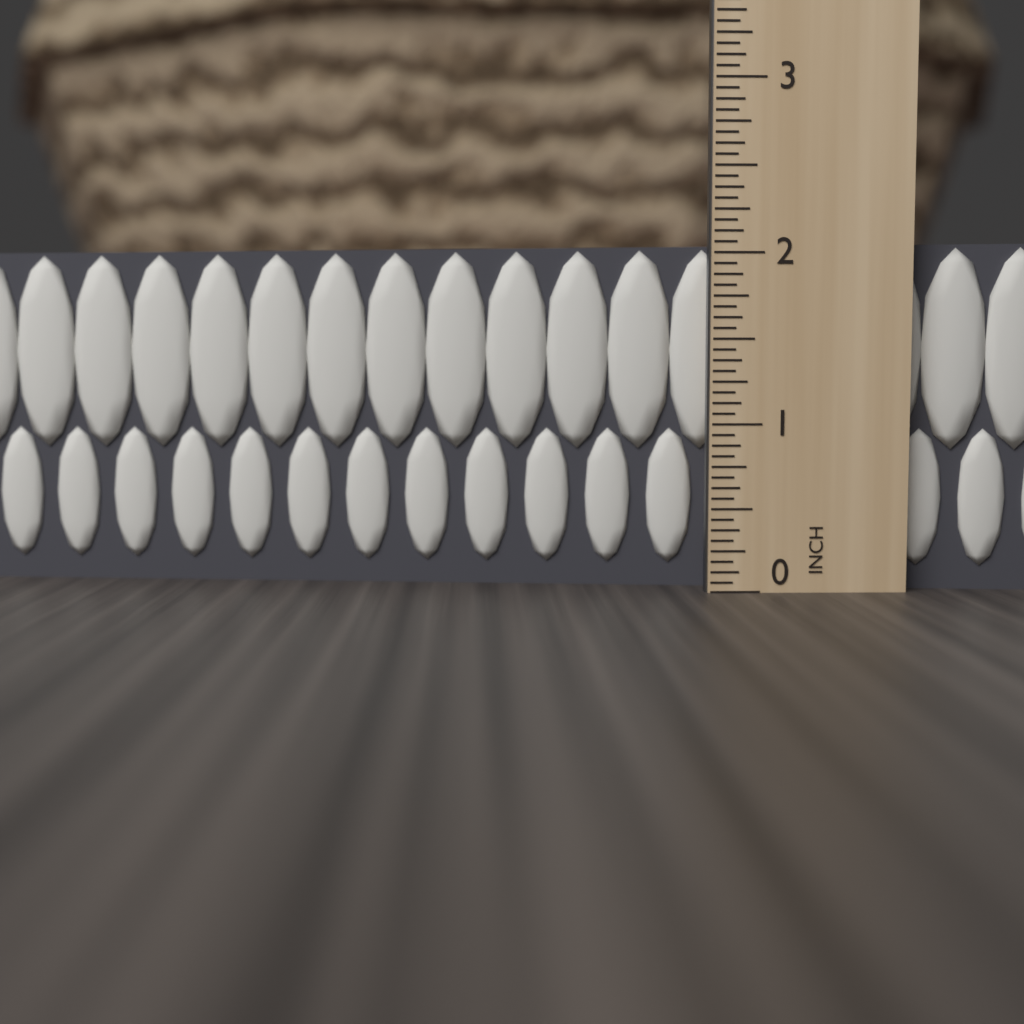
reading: 2.0625 in
